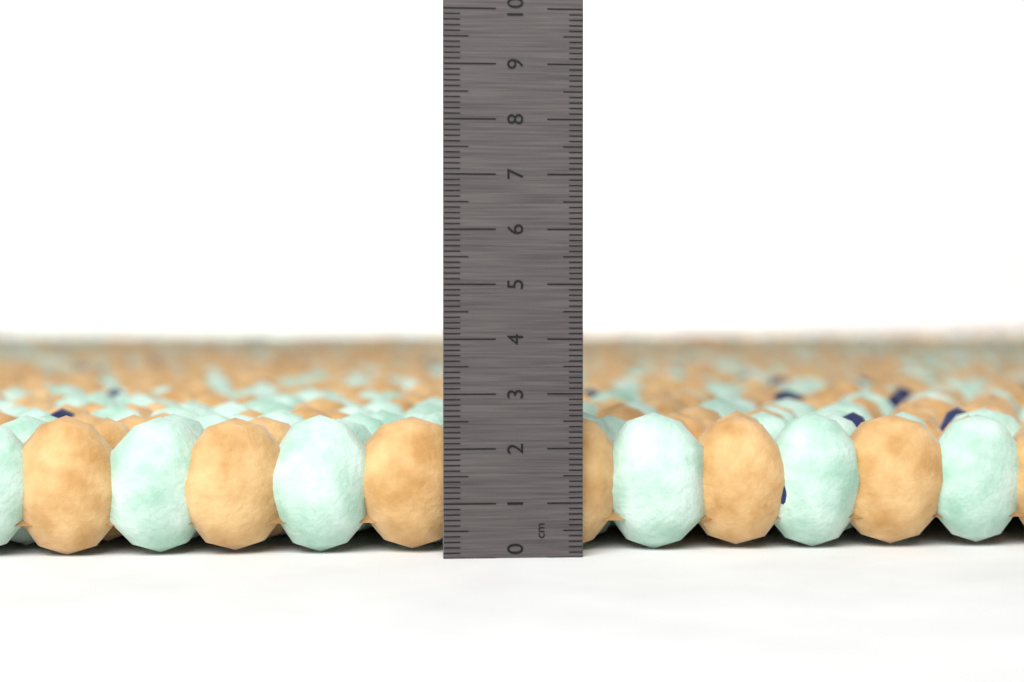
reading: 2.6 cm
